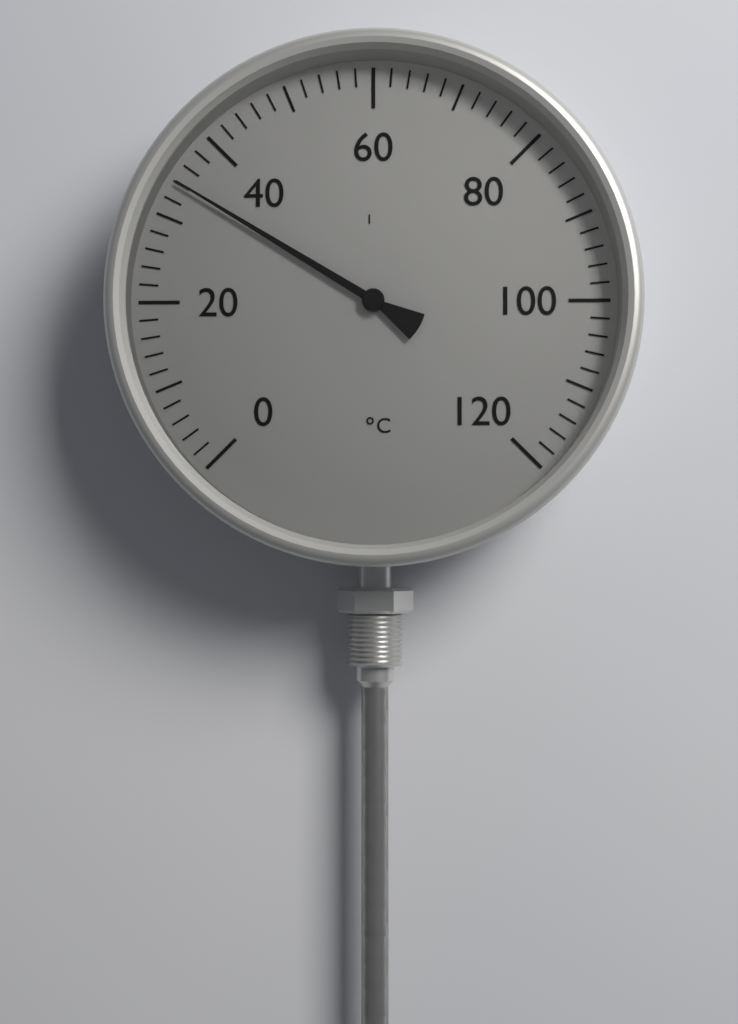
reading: 34 °C
